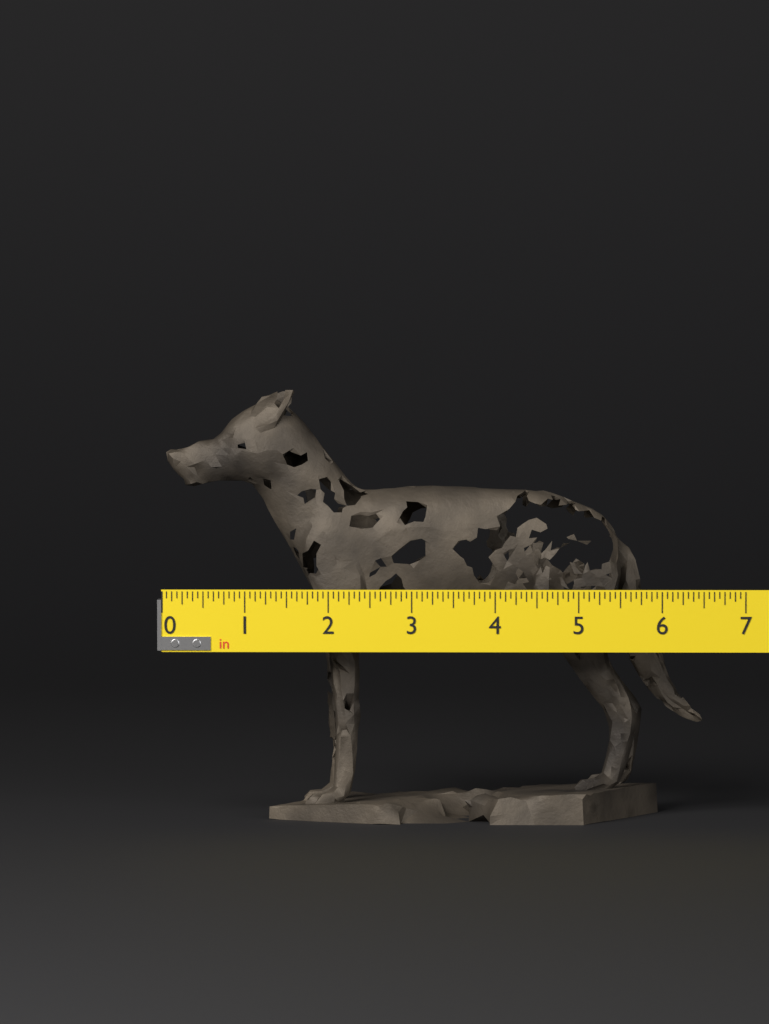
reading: 6.5000 in
